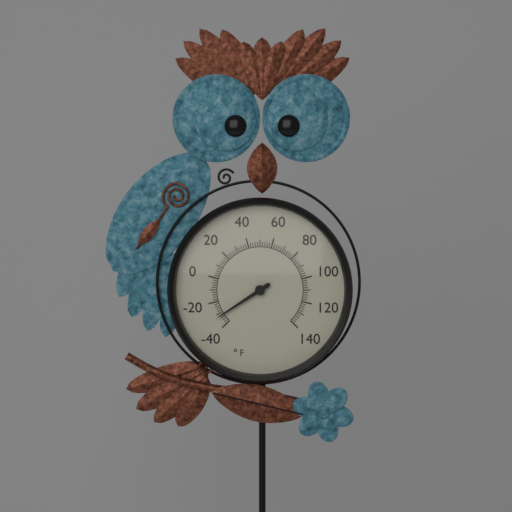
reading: -32 °F
